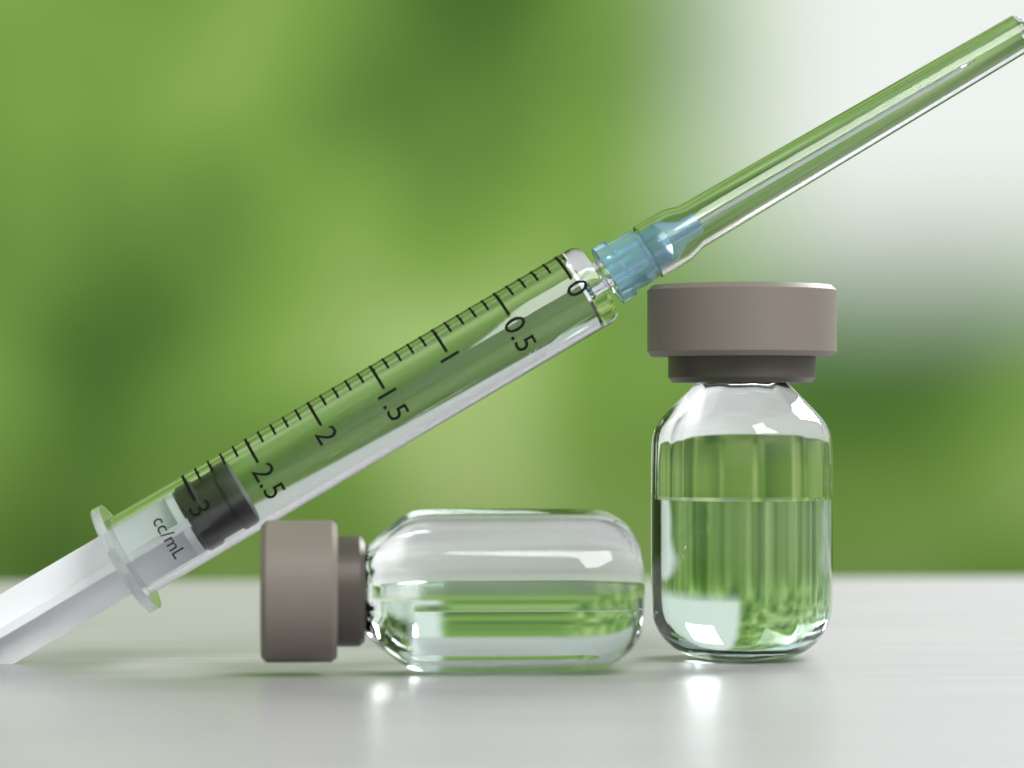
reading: 2.7 mL
